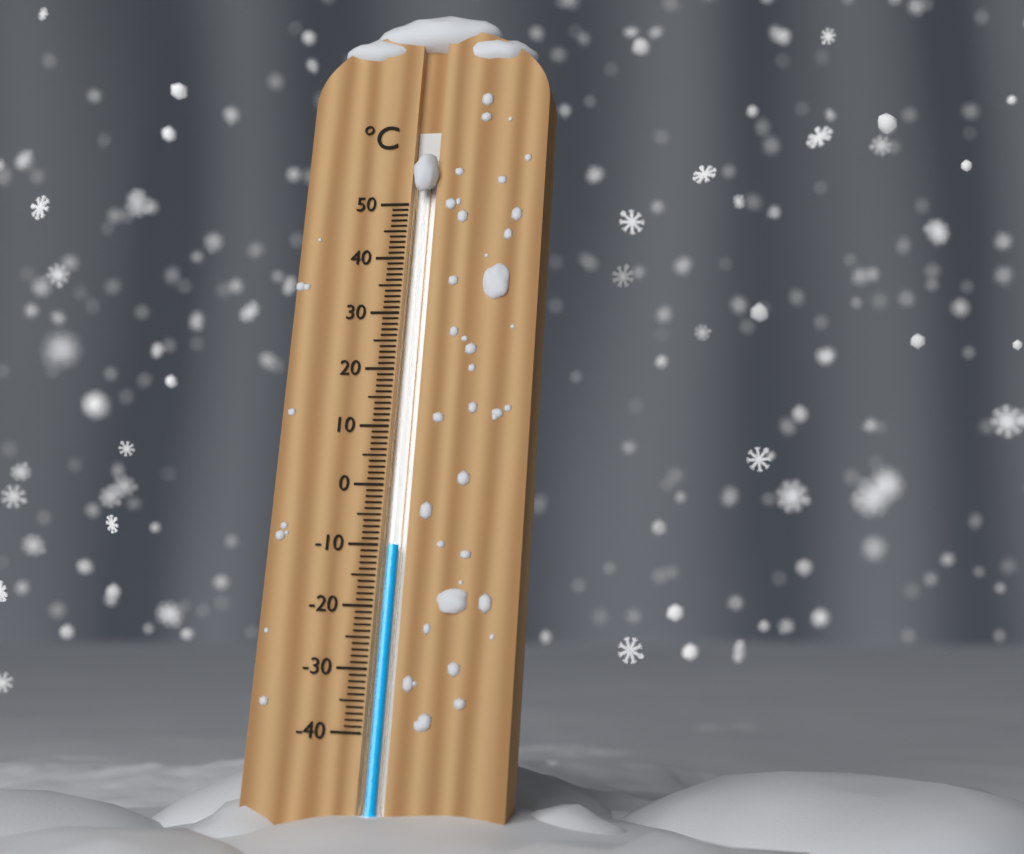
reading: -10 °C
